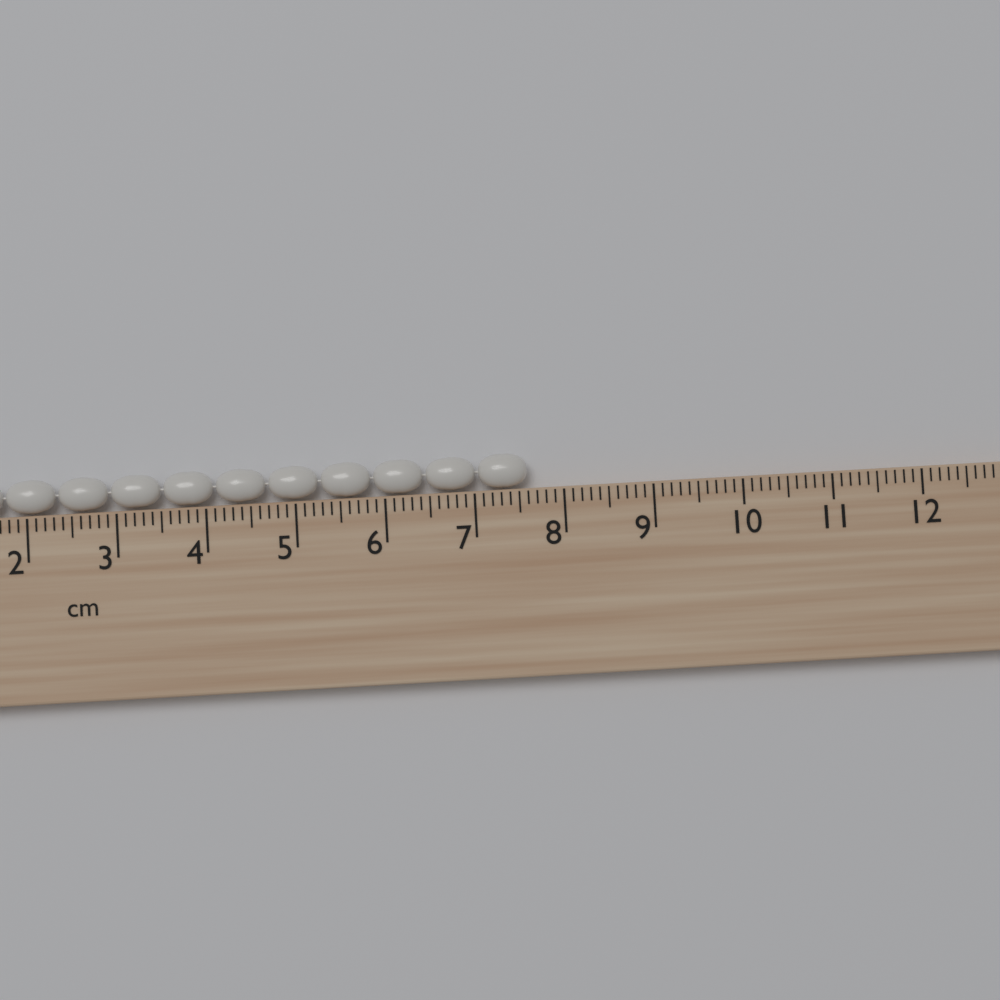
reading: 7.6 cm
